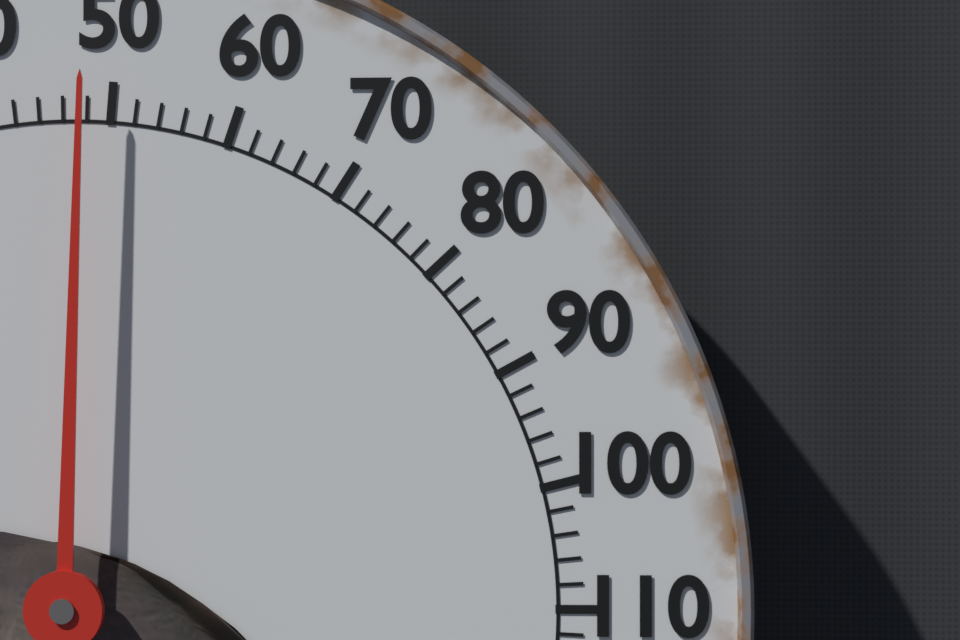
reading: 48 °F
